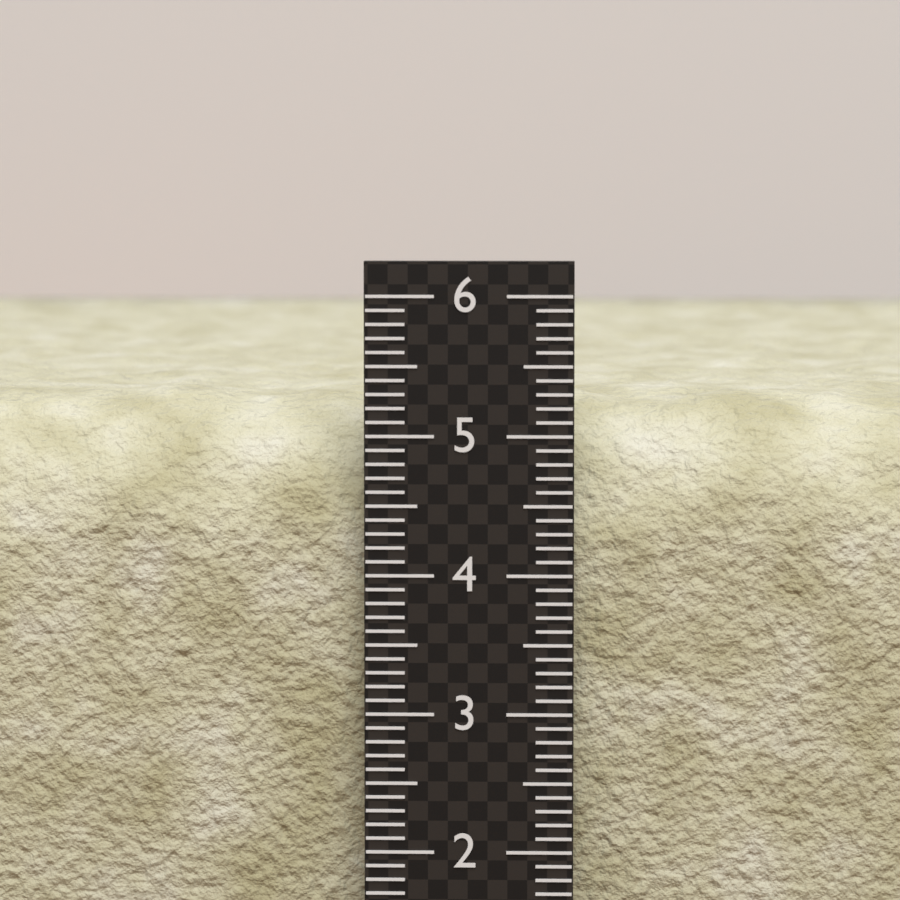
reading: 5.3 (no unit)
